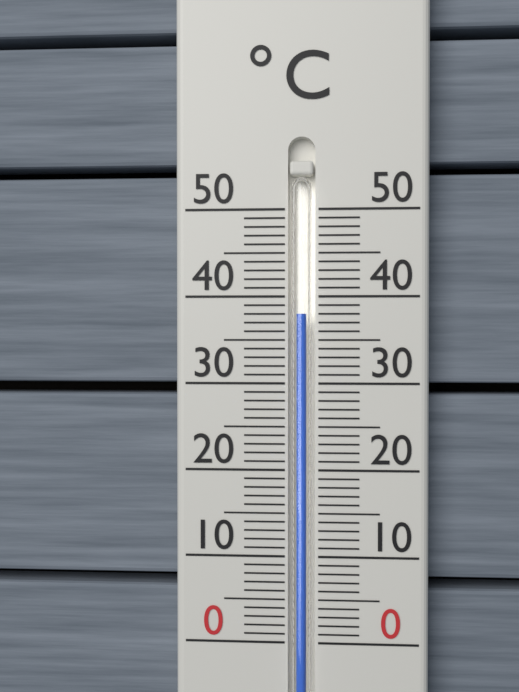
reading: 38 °C
